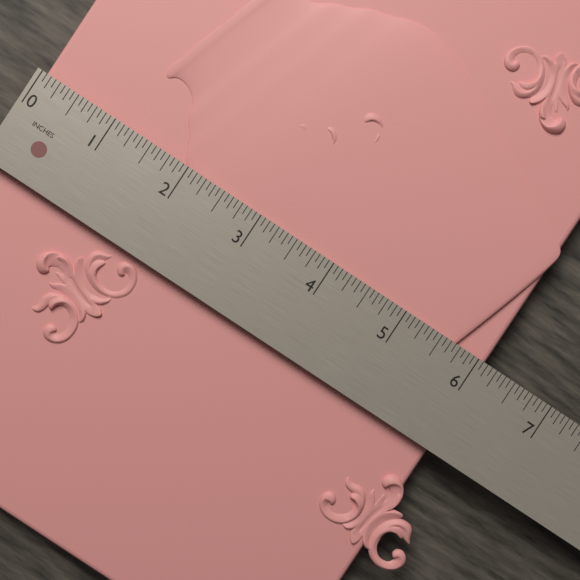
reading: 6.1250 in
